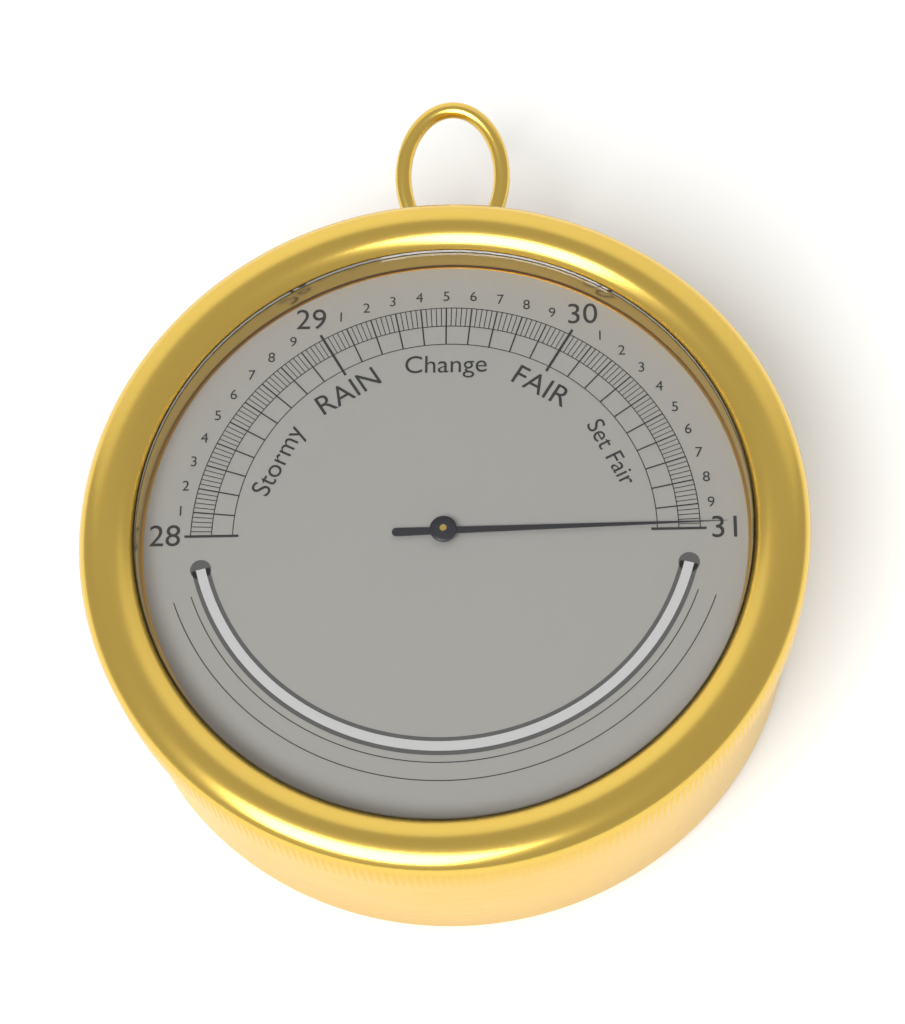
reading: 30.98 inHg
